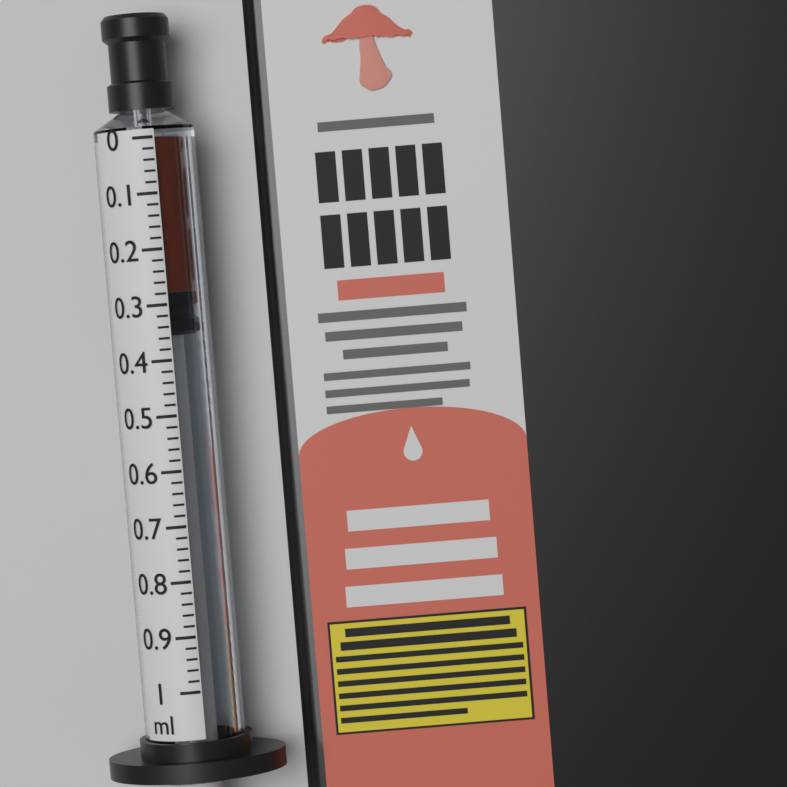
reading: 0.28 ml
